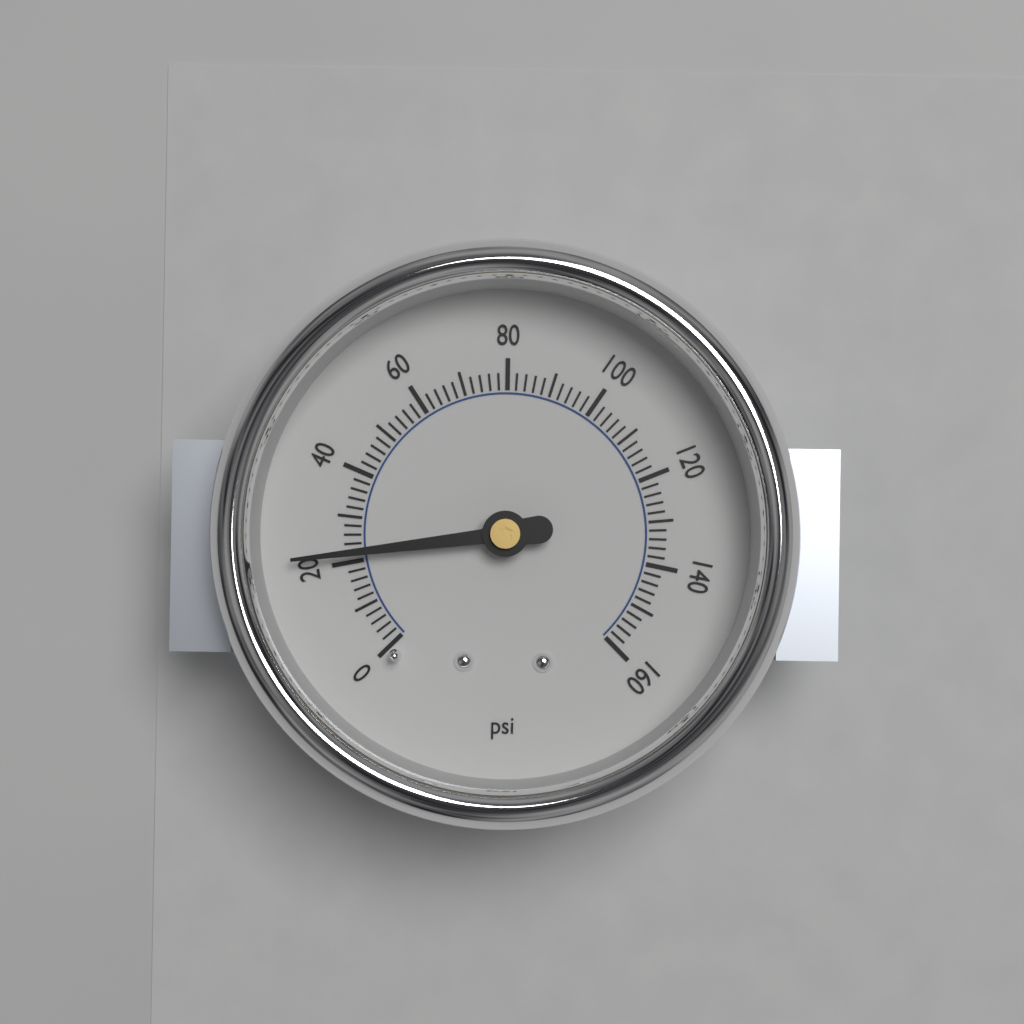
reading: 22 psi
